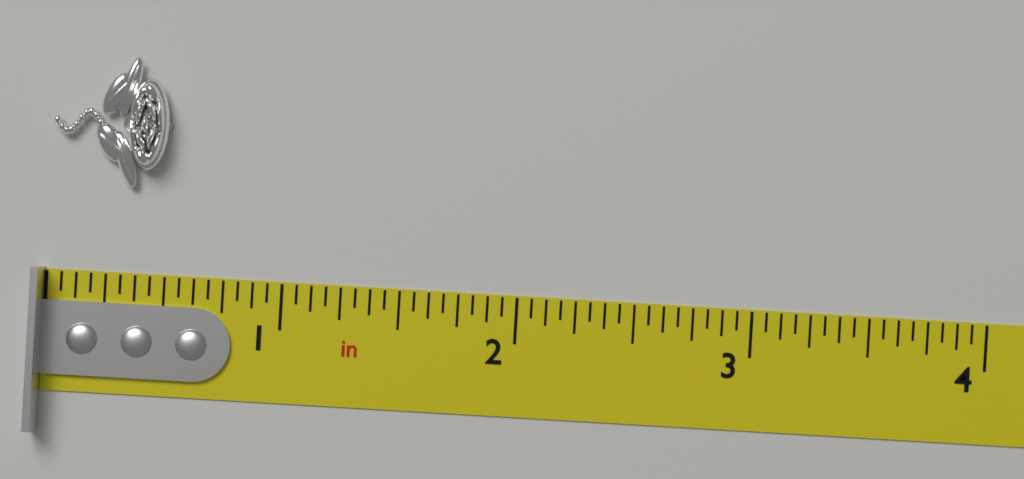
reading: 0.5000 in
